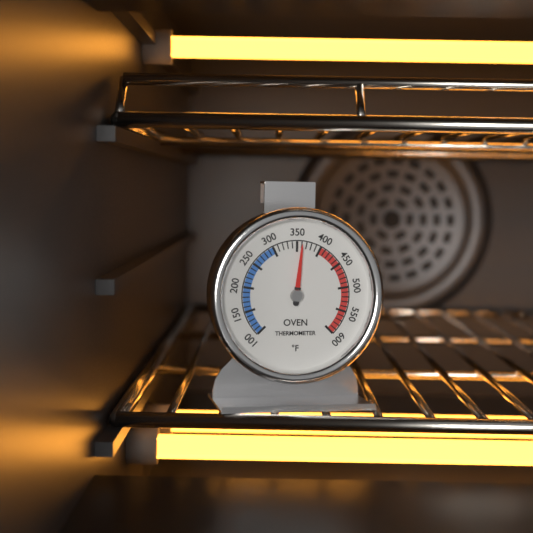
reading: 360 °F
